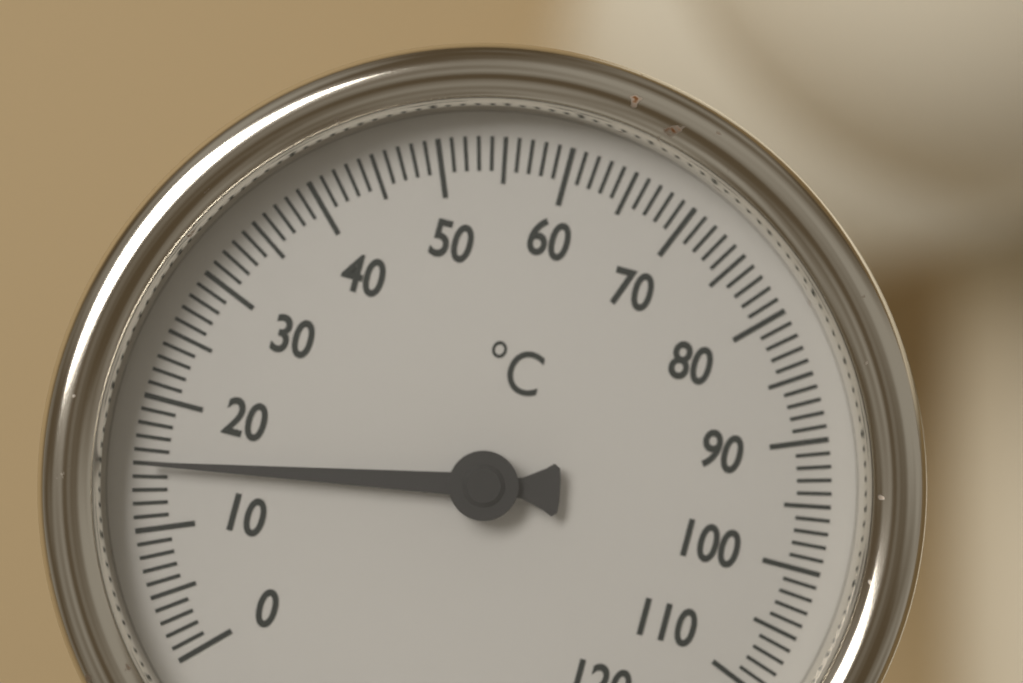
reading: 15 °C
